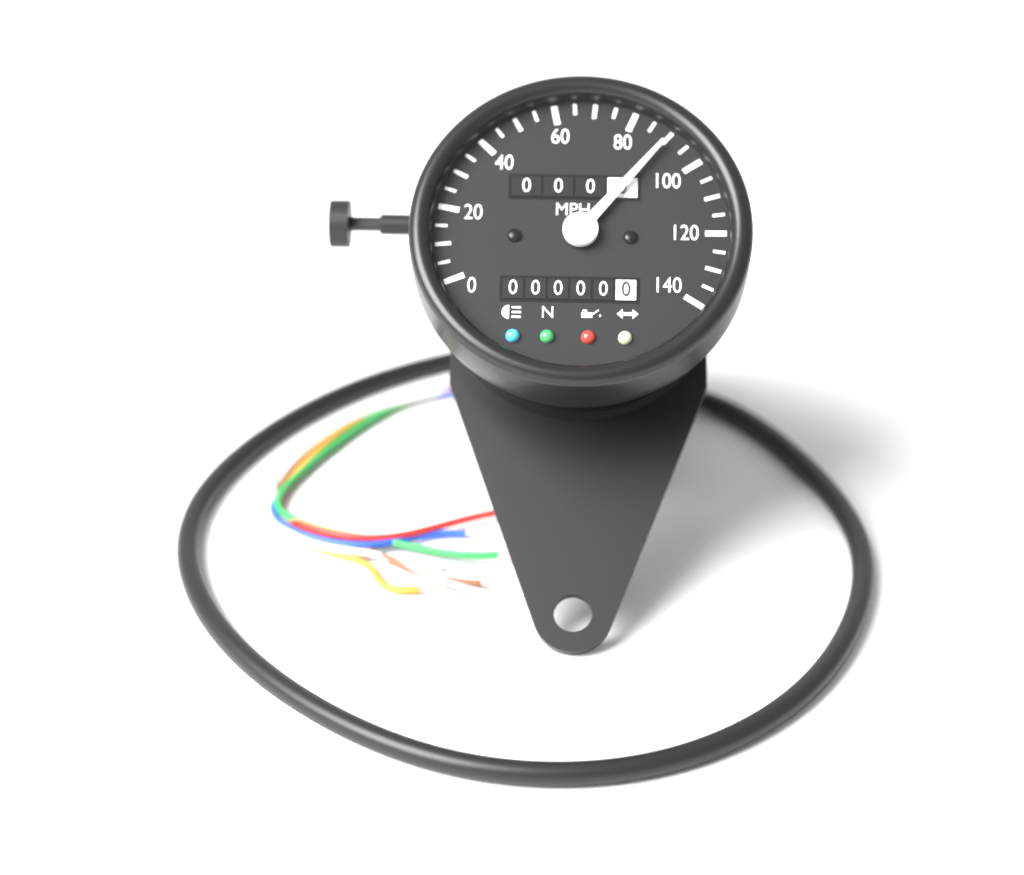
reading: 90 mph
